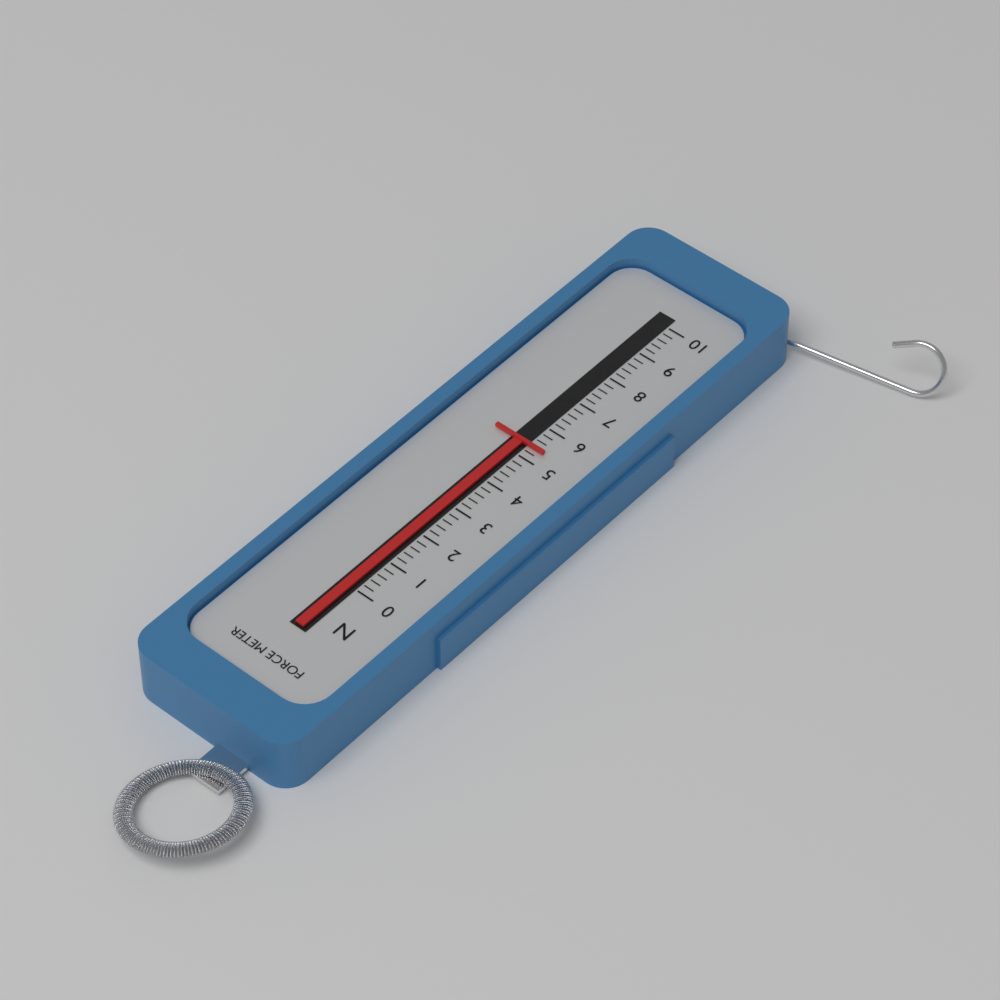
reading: 5.4 N
